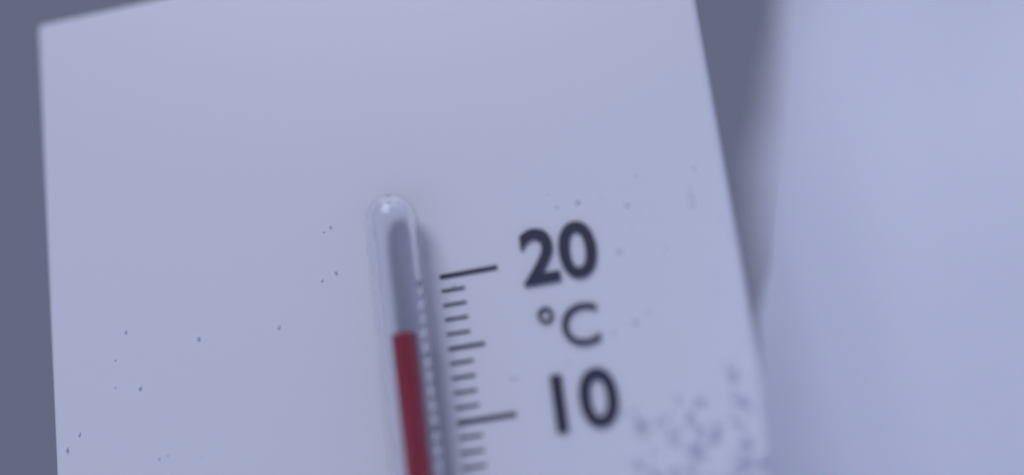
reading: 16 °C
